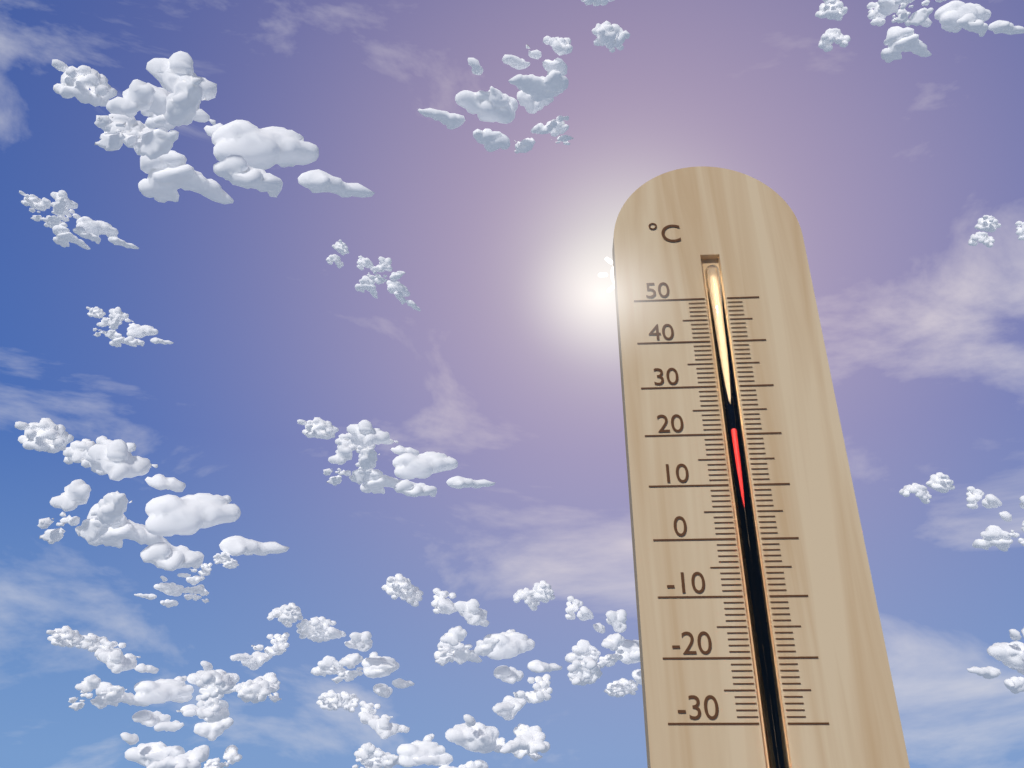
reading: 21 °C
